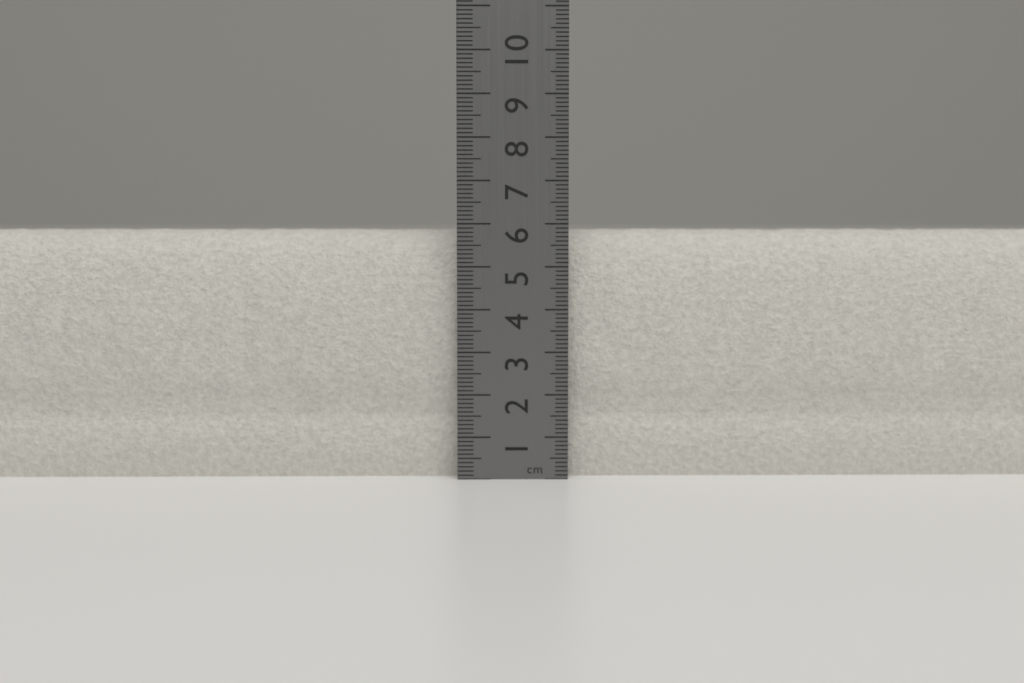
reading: 5.9 cm
